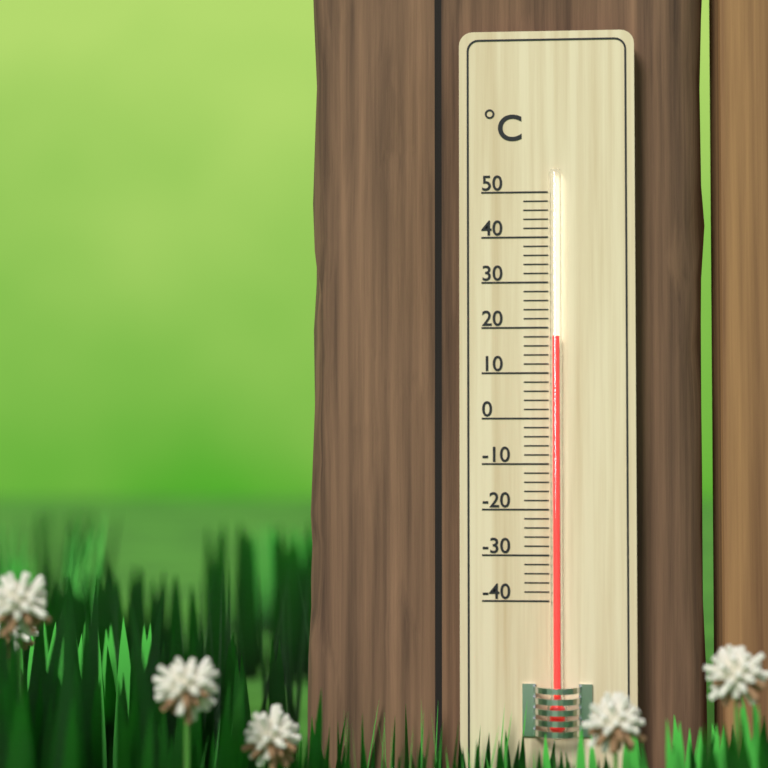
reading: 18 °C
